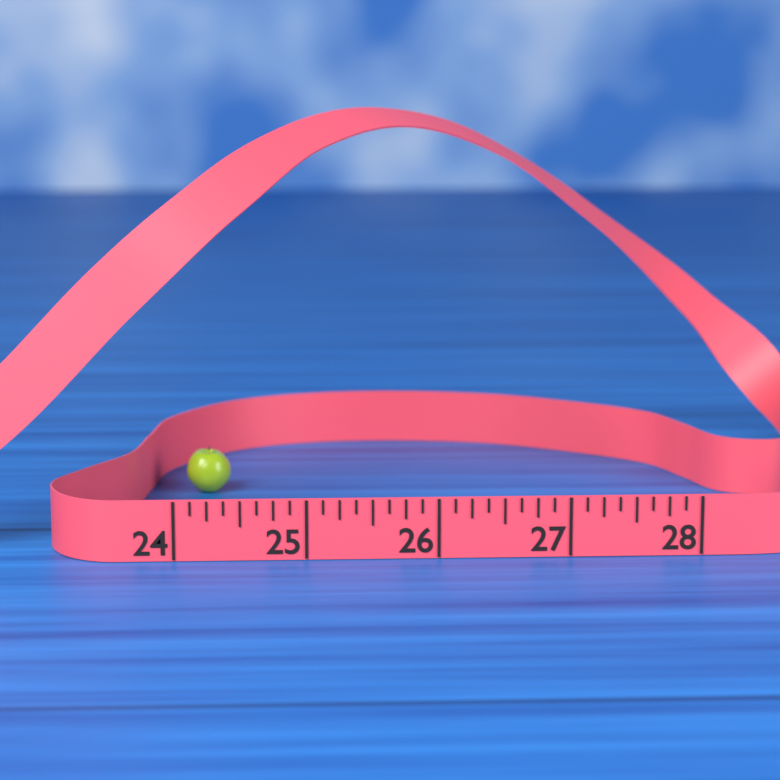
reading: 24.375 (no unit)
